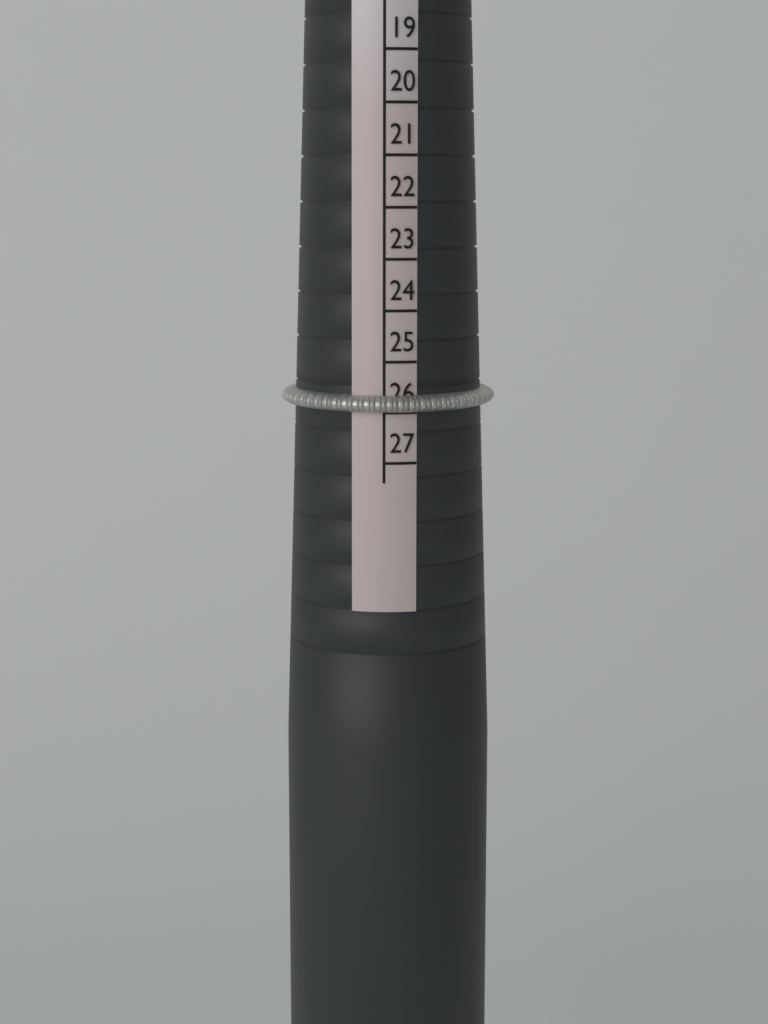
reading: 26 (no unit)
